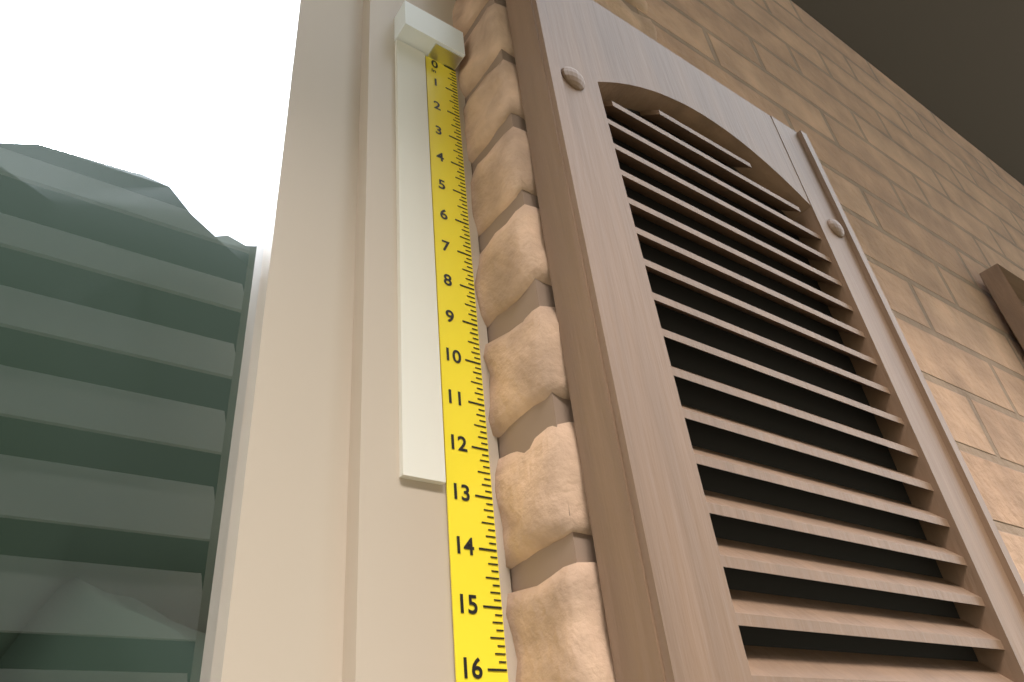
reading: 12.875 in
